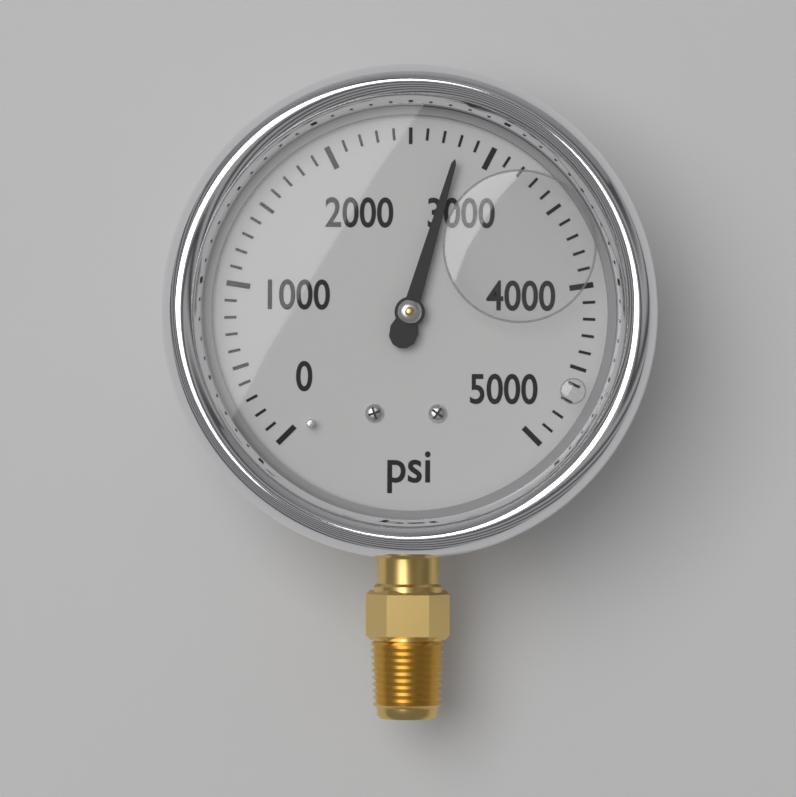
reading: 2800 psi
